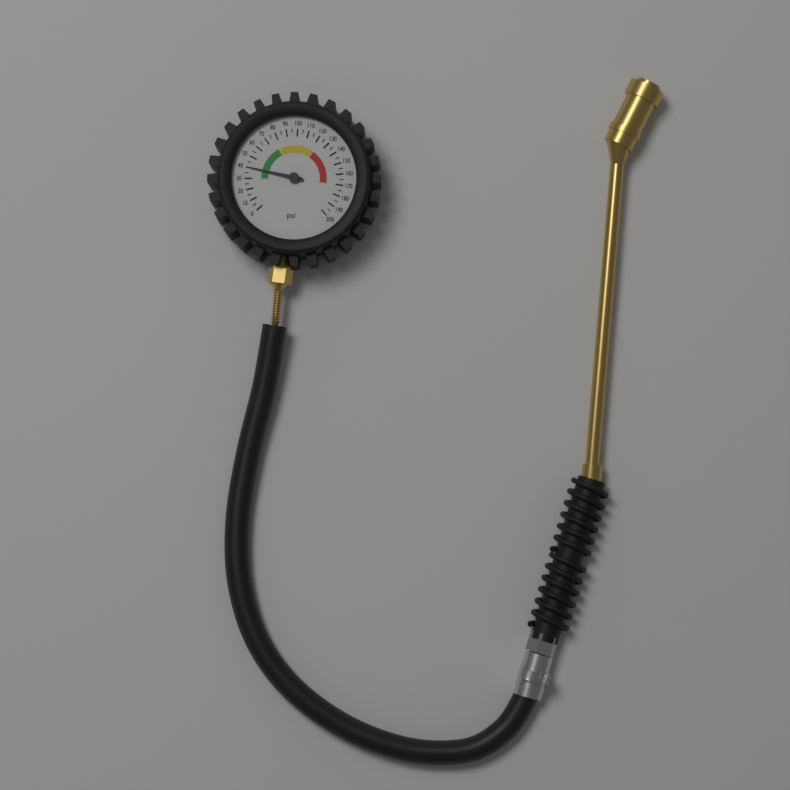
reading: 40 psi
